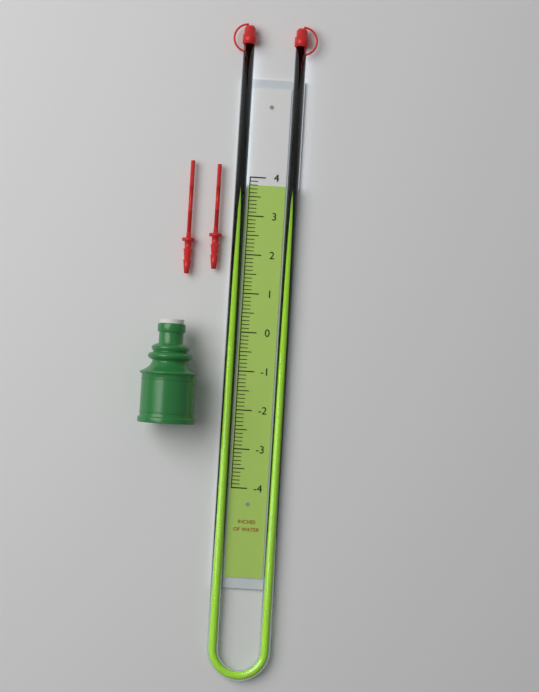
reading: 3.8 in
